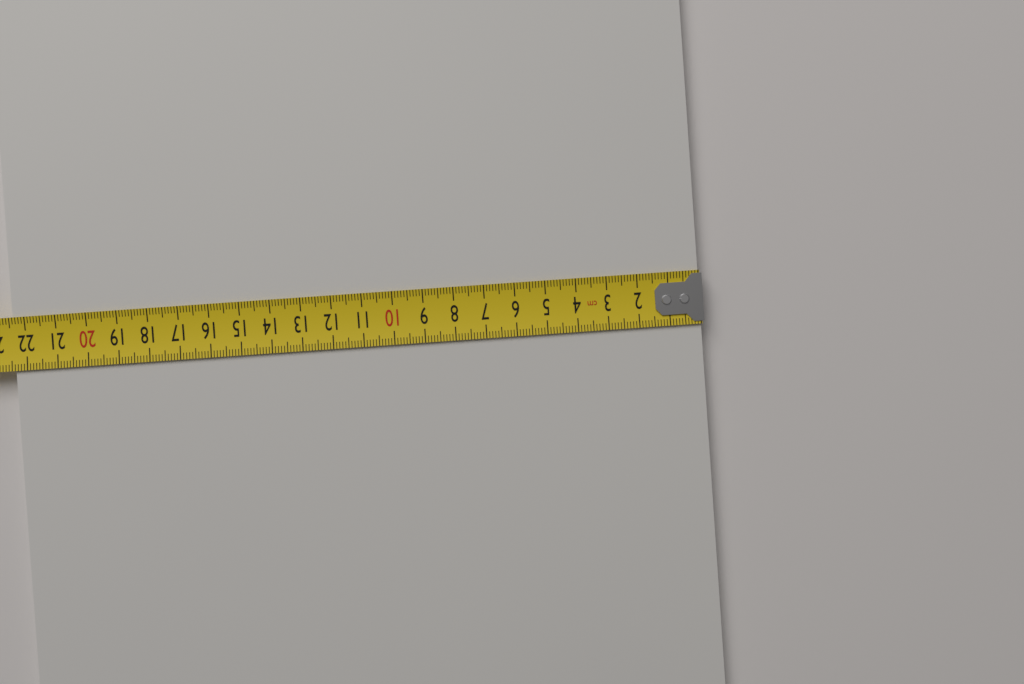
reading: 22.4 cm
